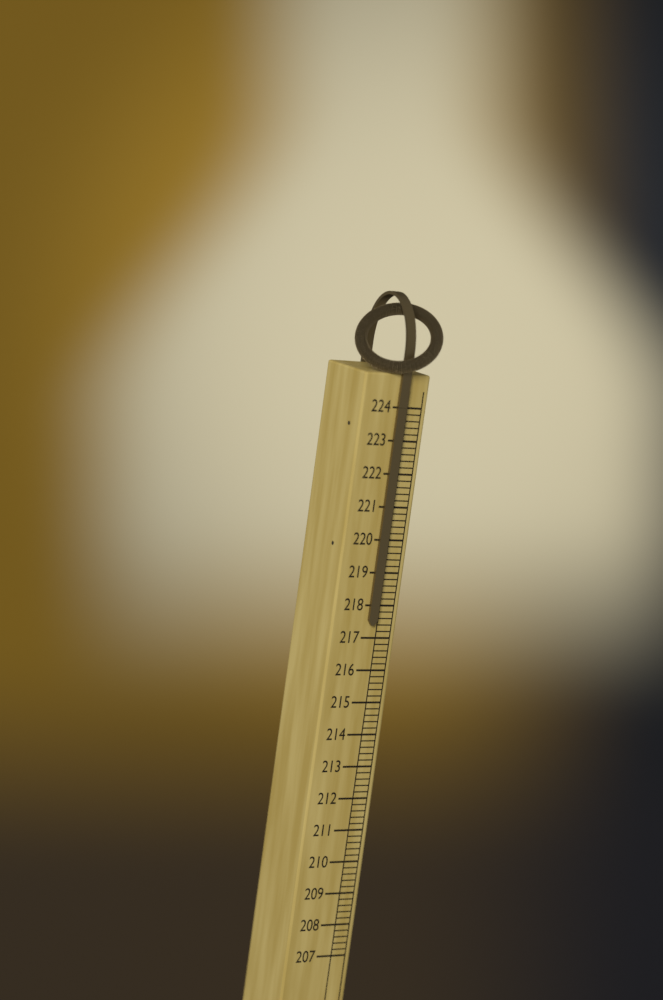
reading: 217.4 (no unit)
